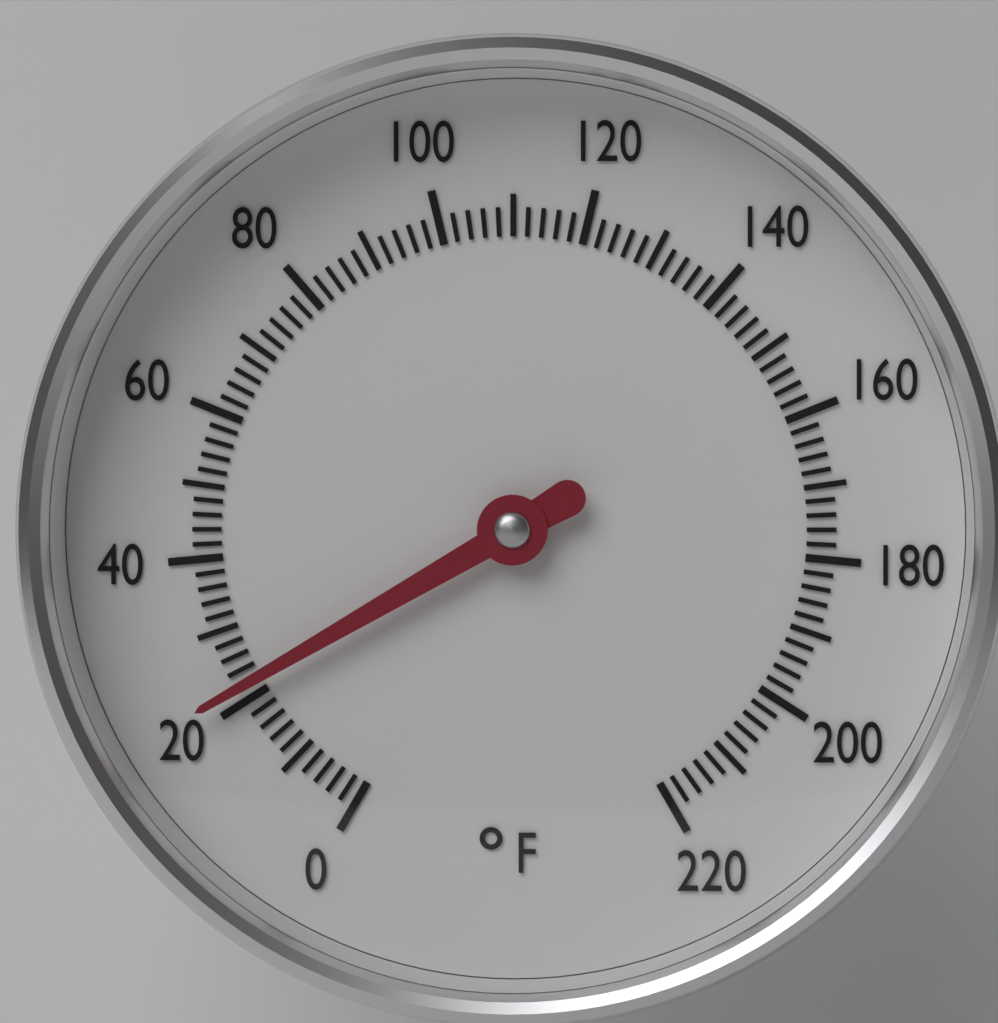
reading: 22 °F
